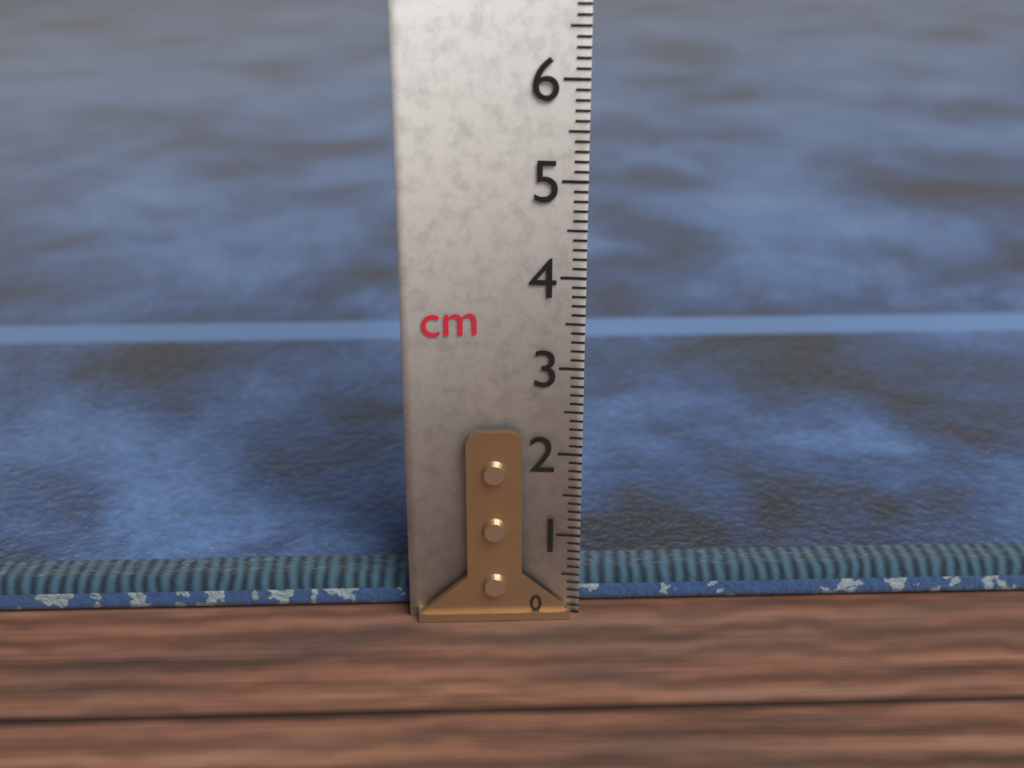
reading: 0.4 cm
